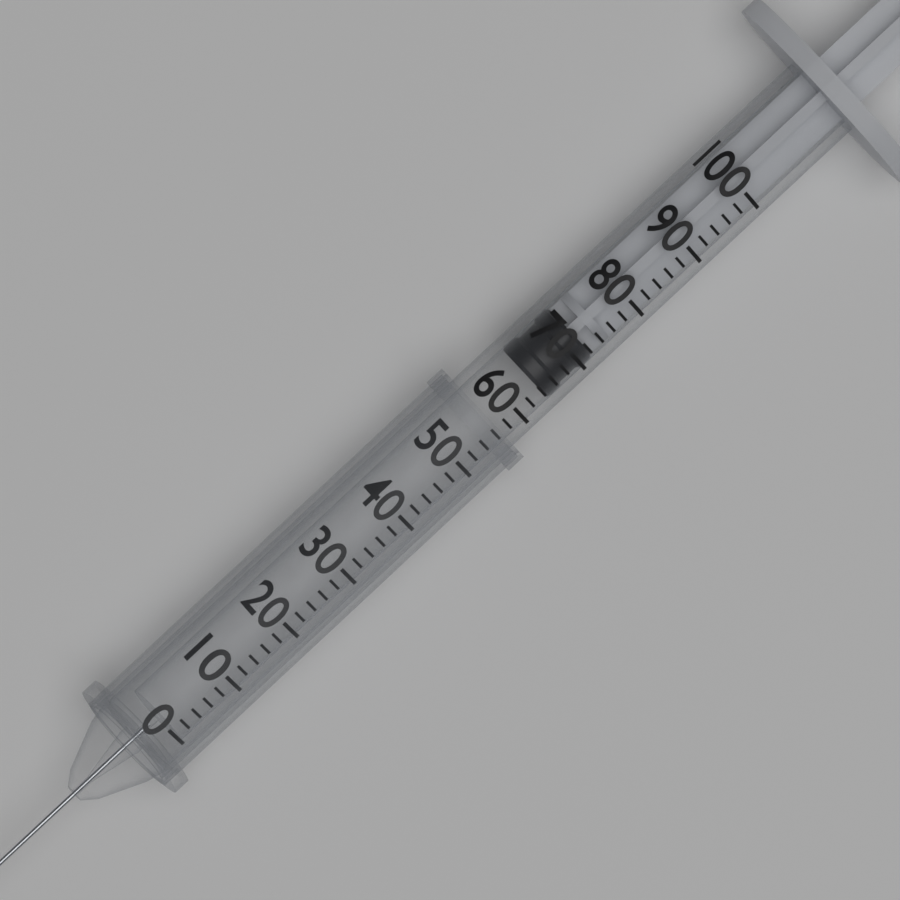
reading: 64 (no unit)
